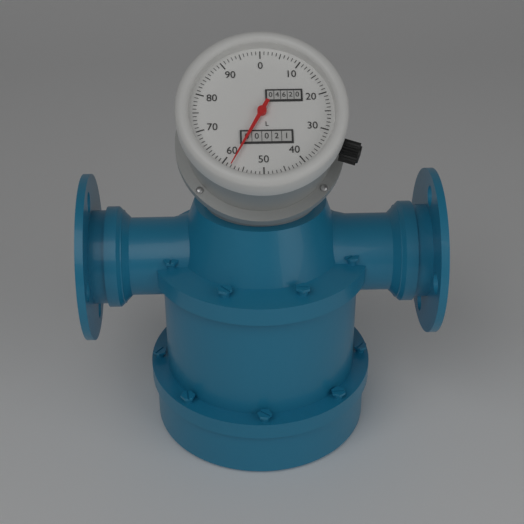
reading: 58 L
